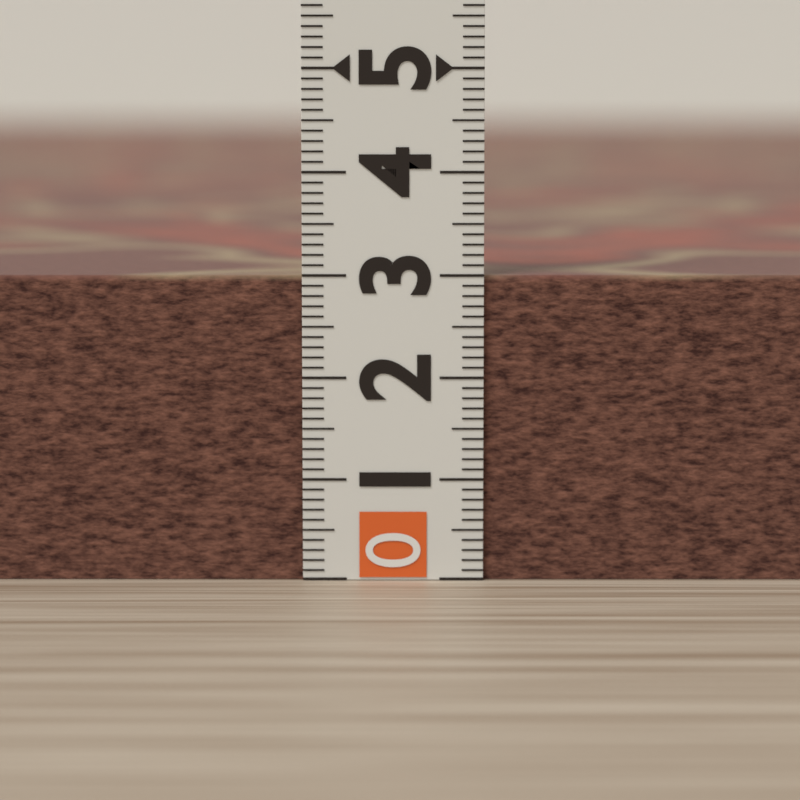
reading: 3.0 (no unit)
